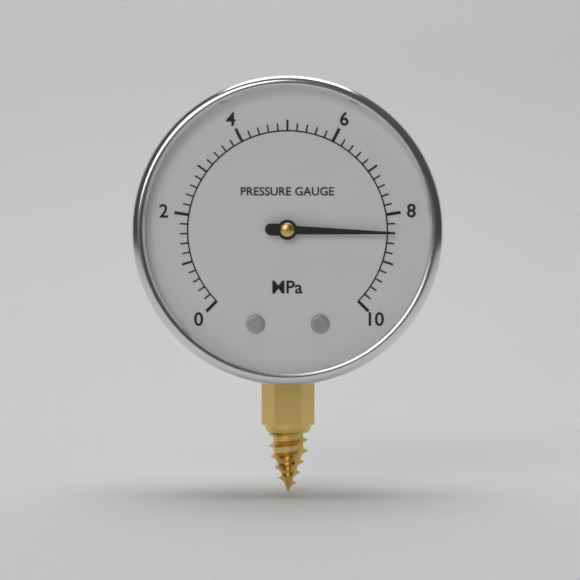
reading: 8.4 MPa
